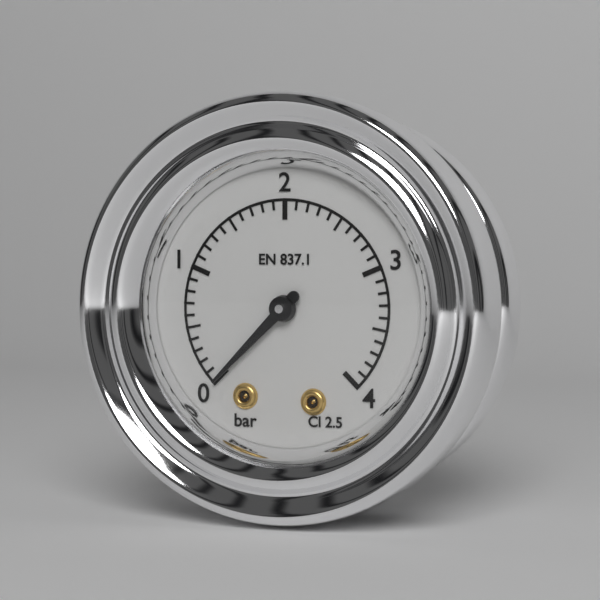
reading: 0.0 bar
